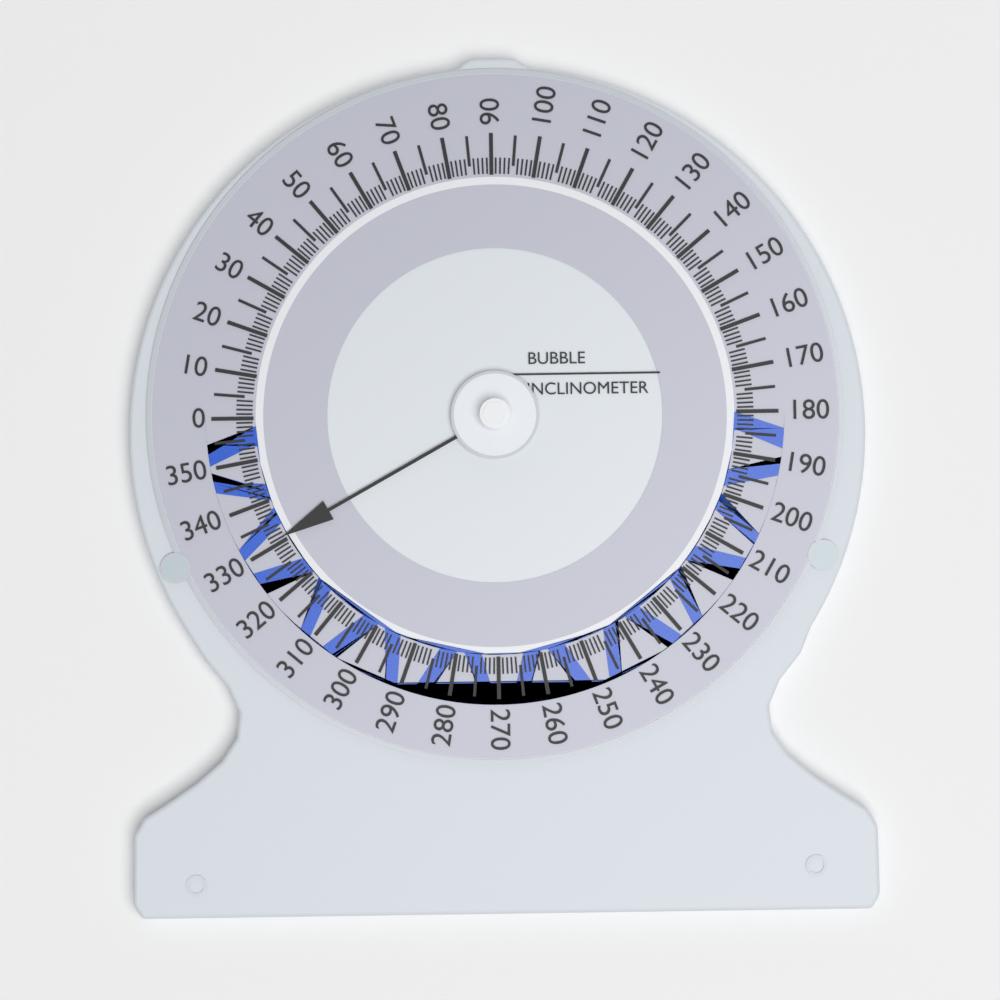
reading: 331 (no unit)
